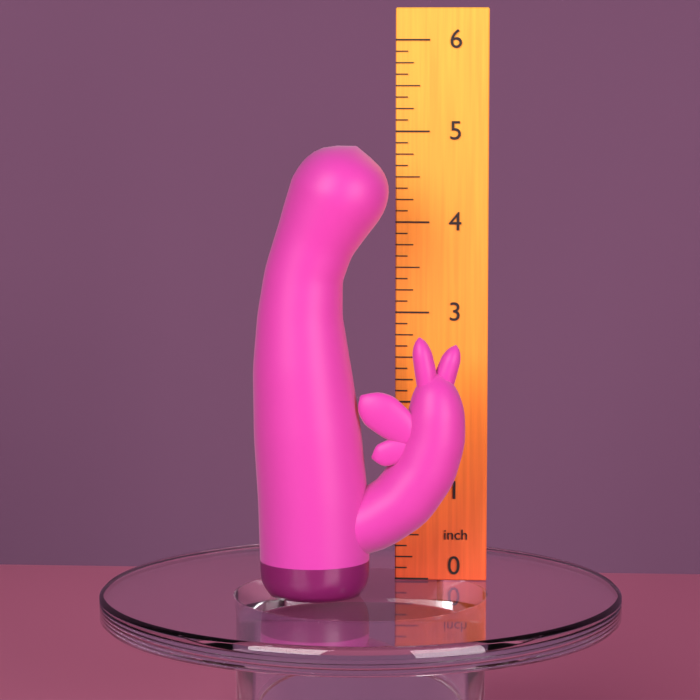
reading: 4.875 inch
